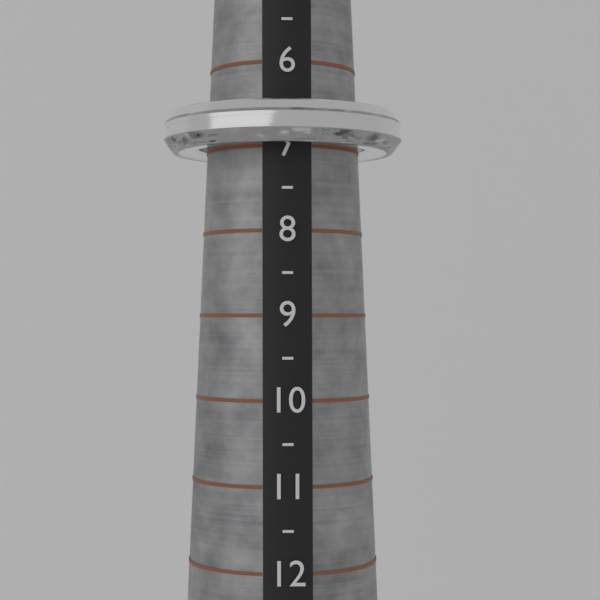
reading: 7.0 (no unit)
